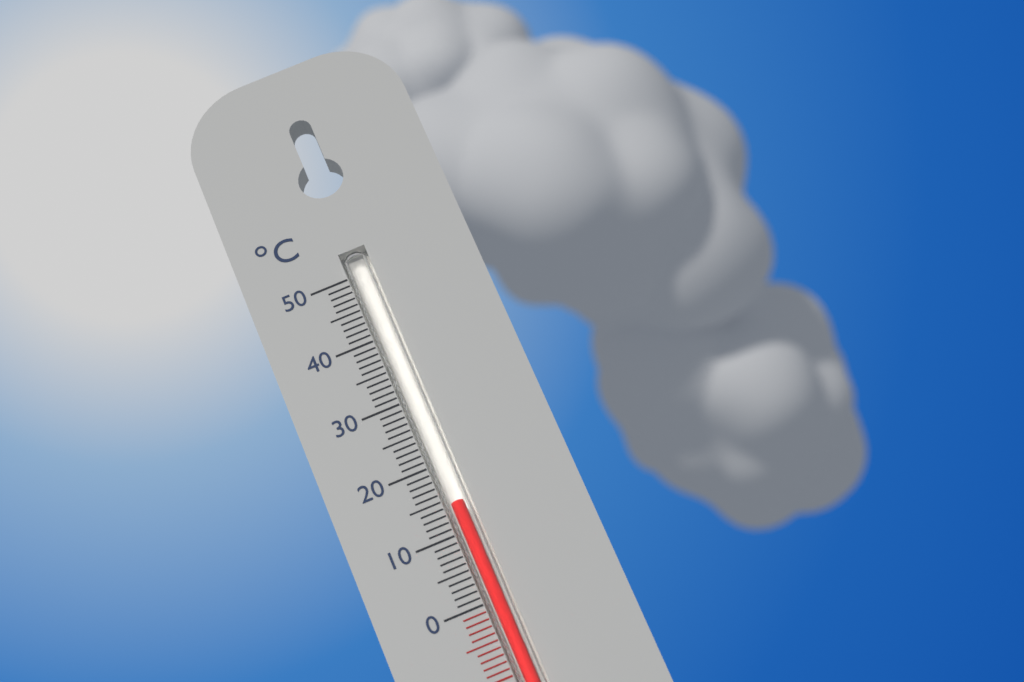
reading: 14 °C
